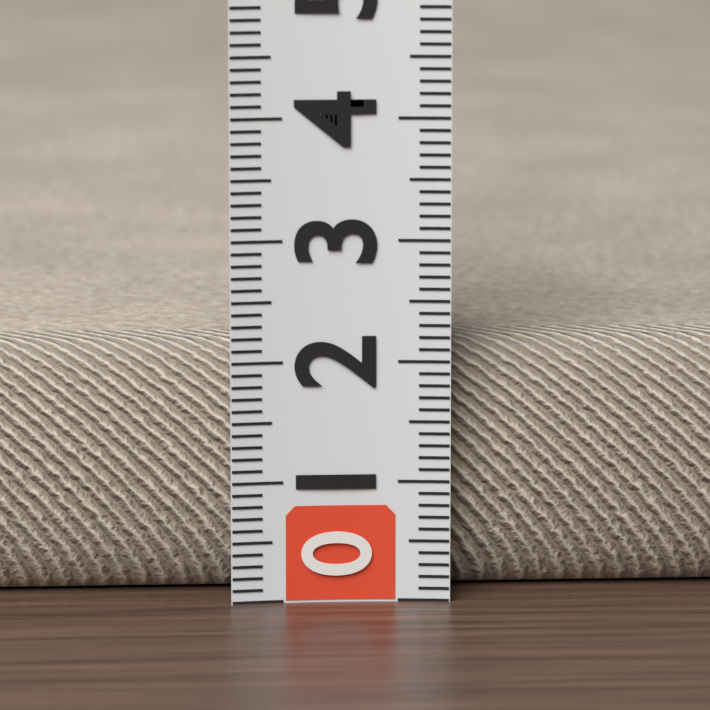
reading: 2.1 (no unit)
